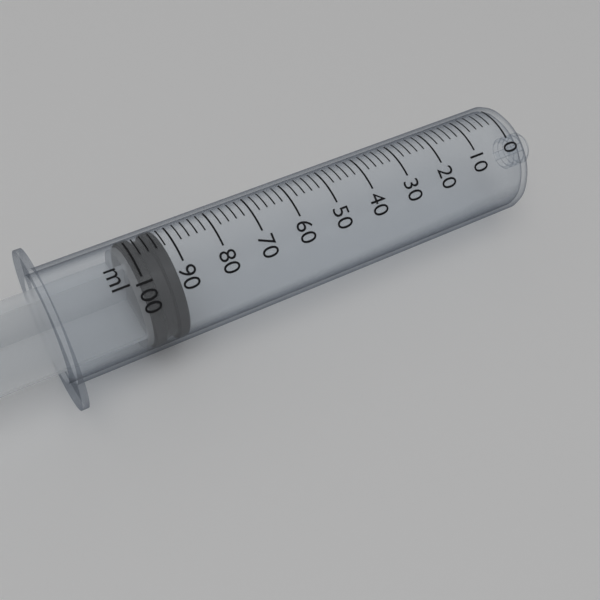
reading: 92 ml
